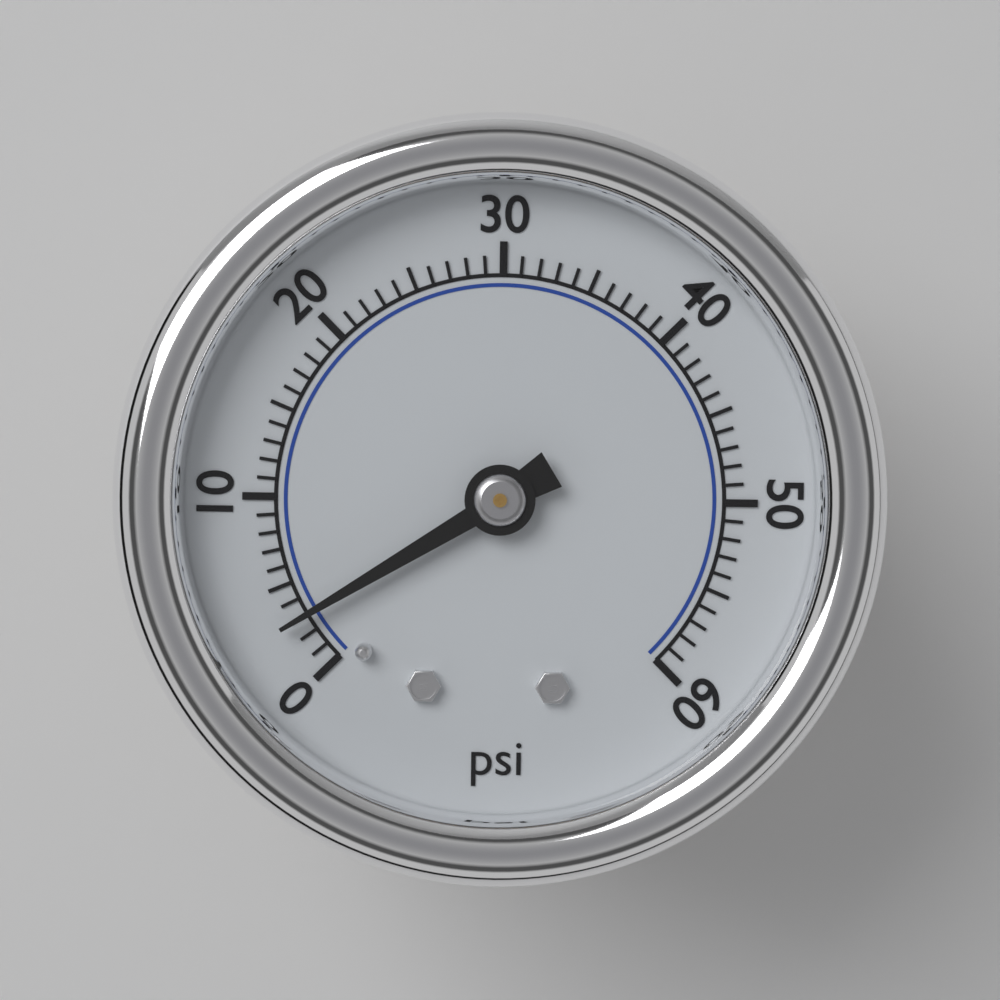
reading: 3 psi
